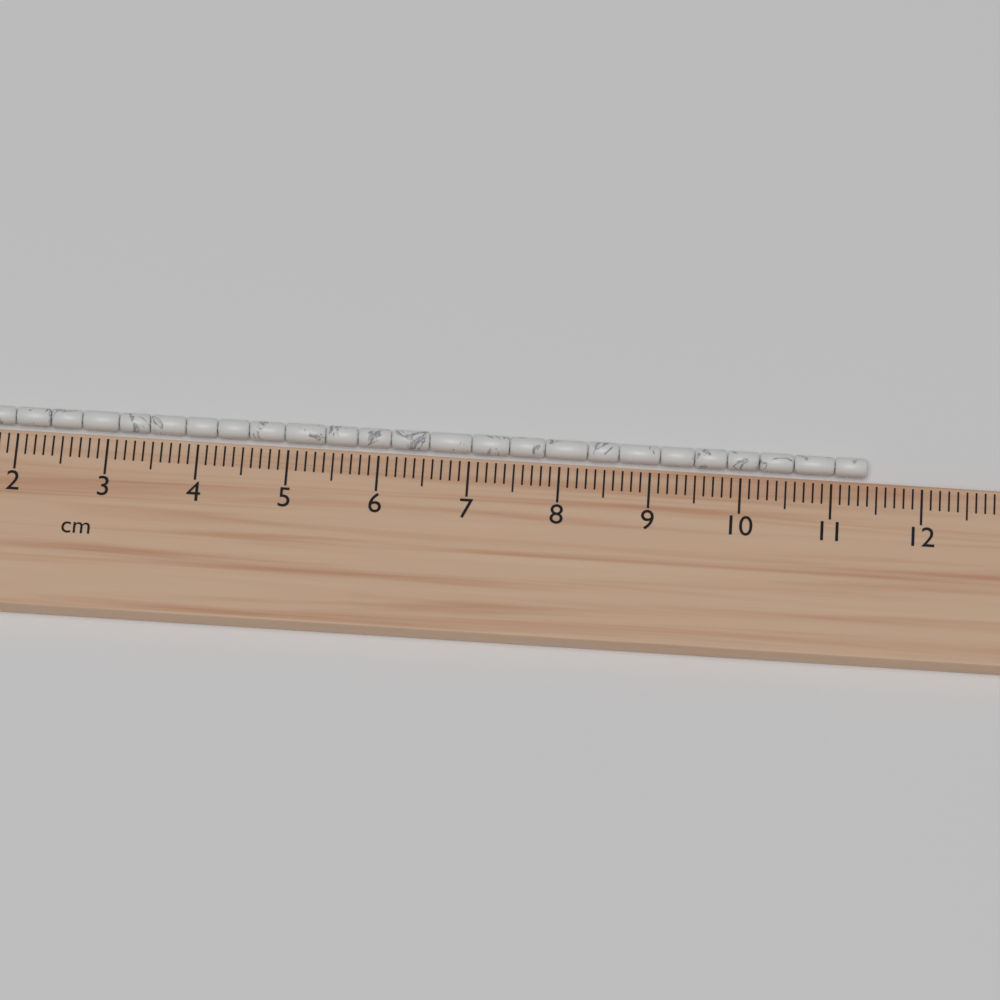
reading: 11.4 cm
